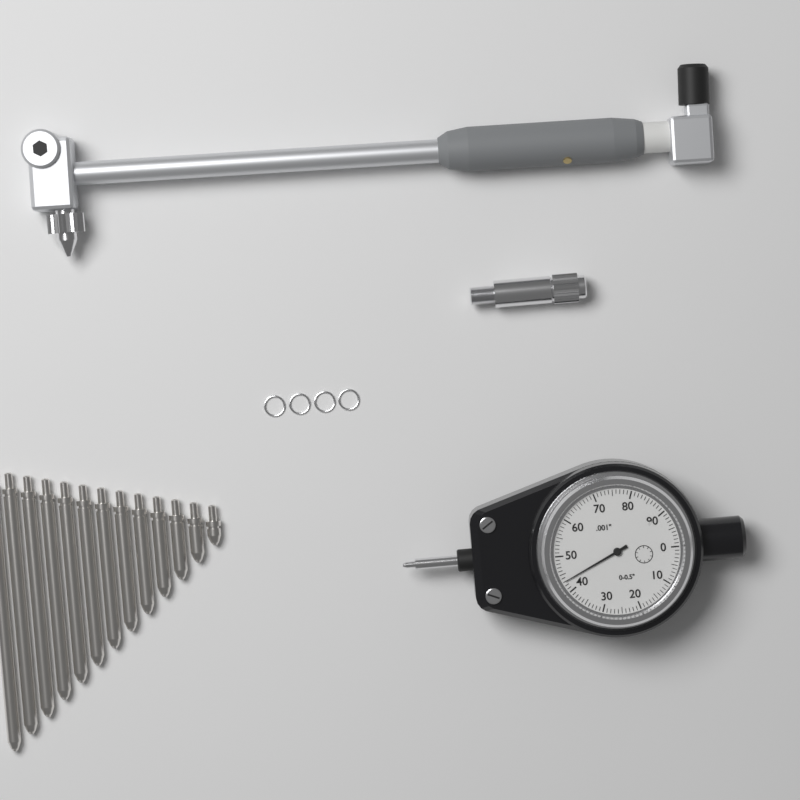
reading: 0.043 in
